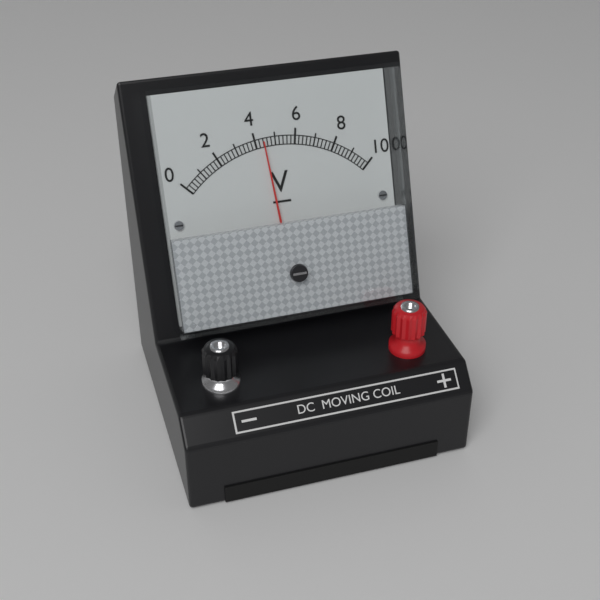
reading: 4.4 V
